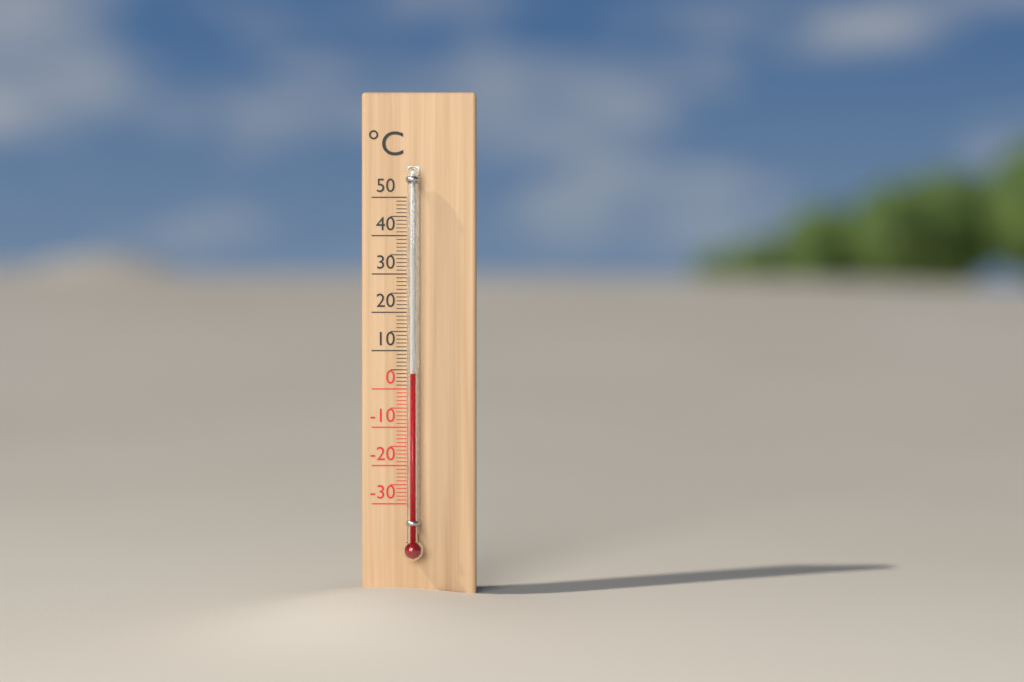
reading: 4 °C
